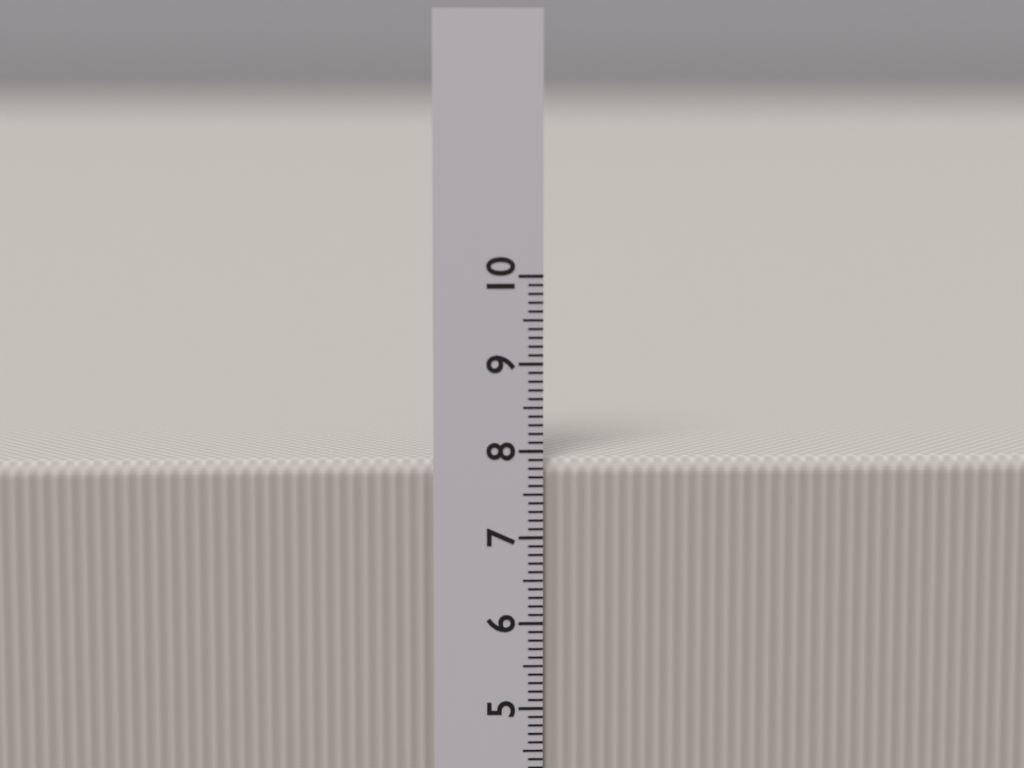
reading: 7.9 cm
